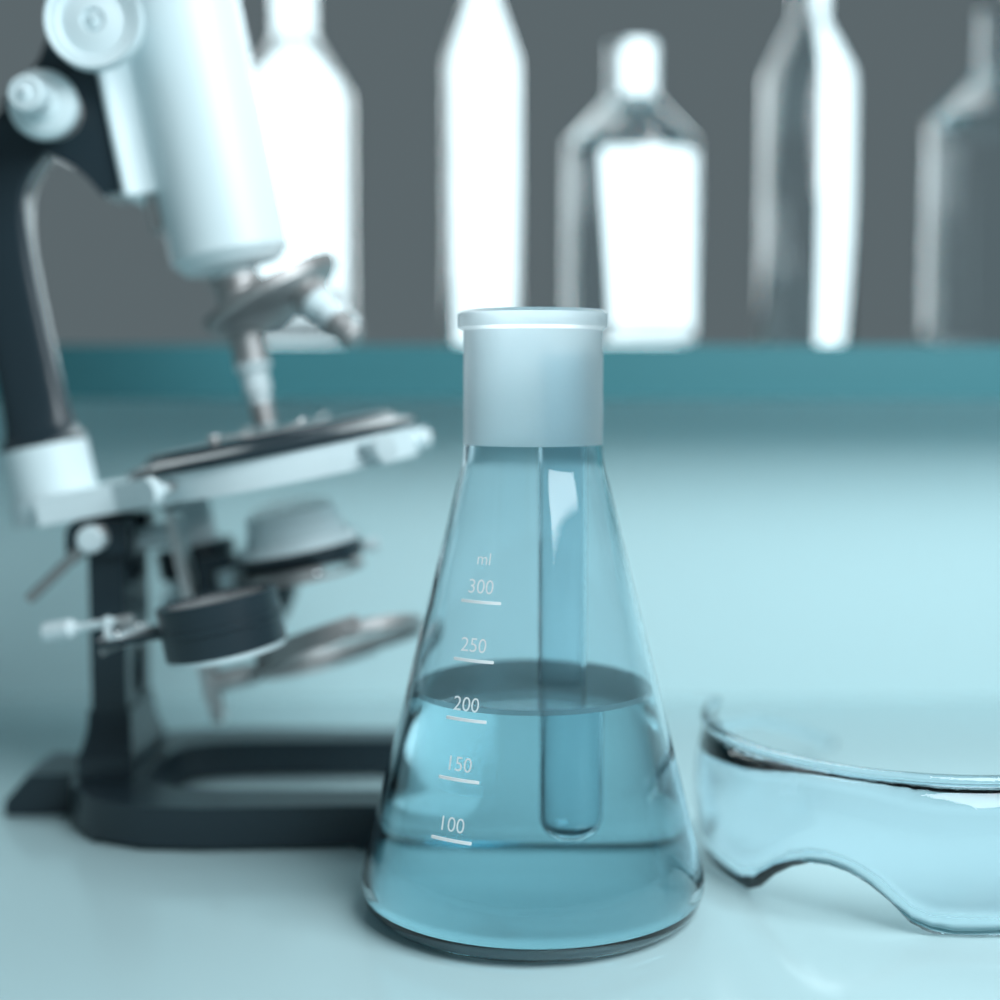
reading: 210 ml
